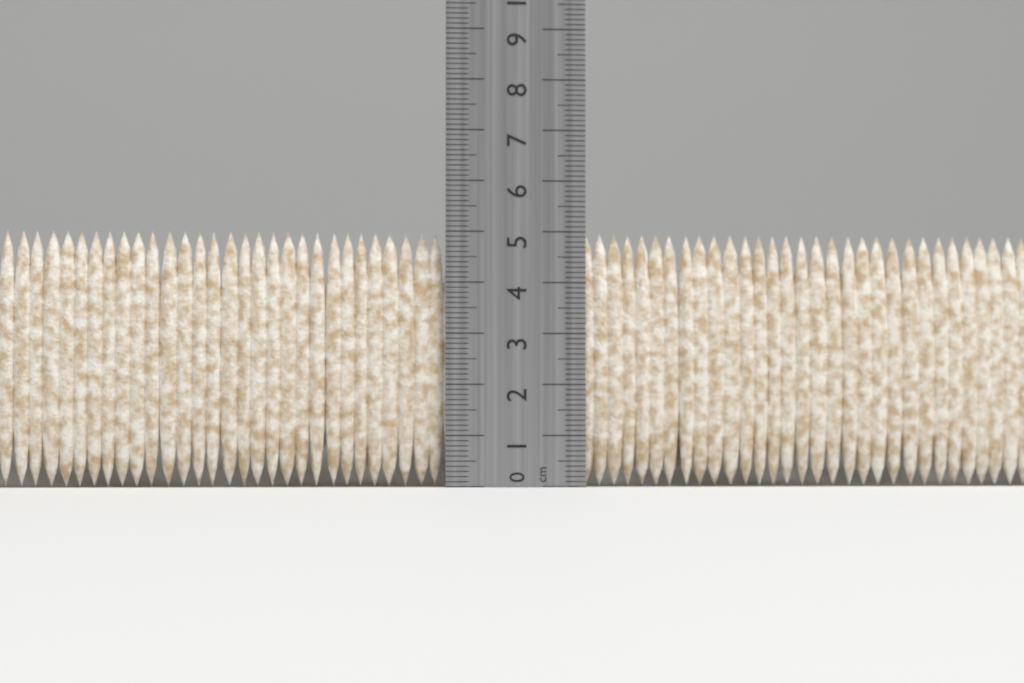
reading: 5.0 cm
